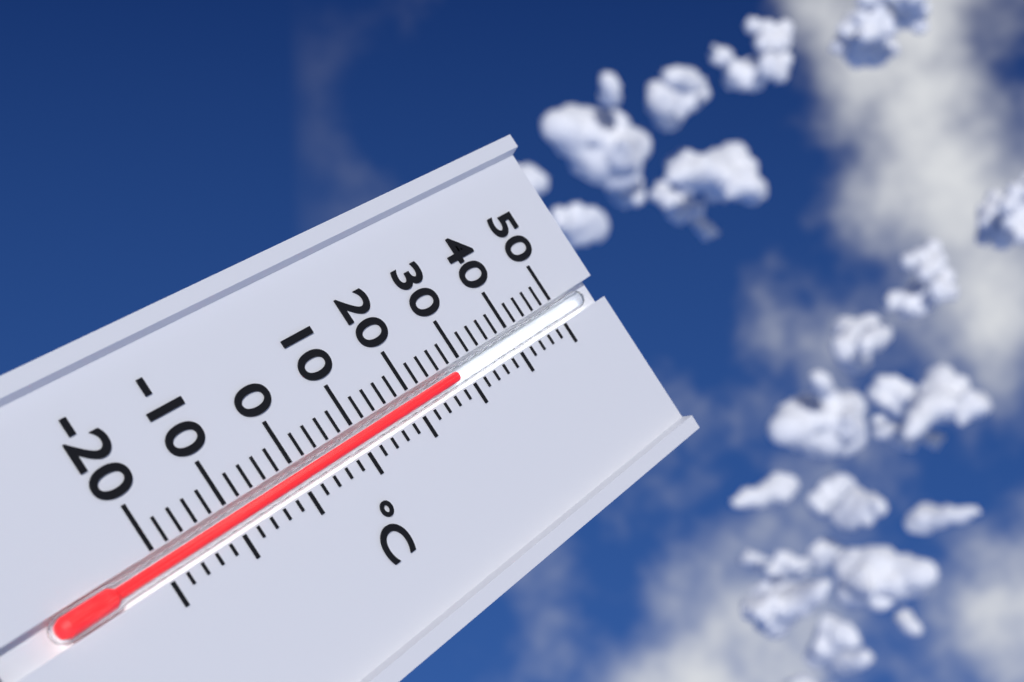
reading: 28 °C
